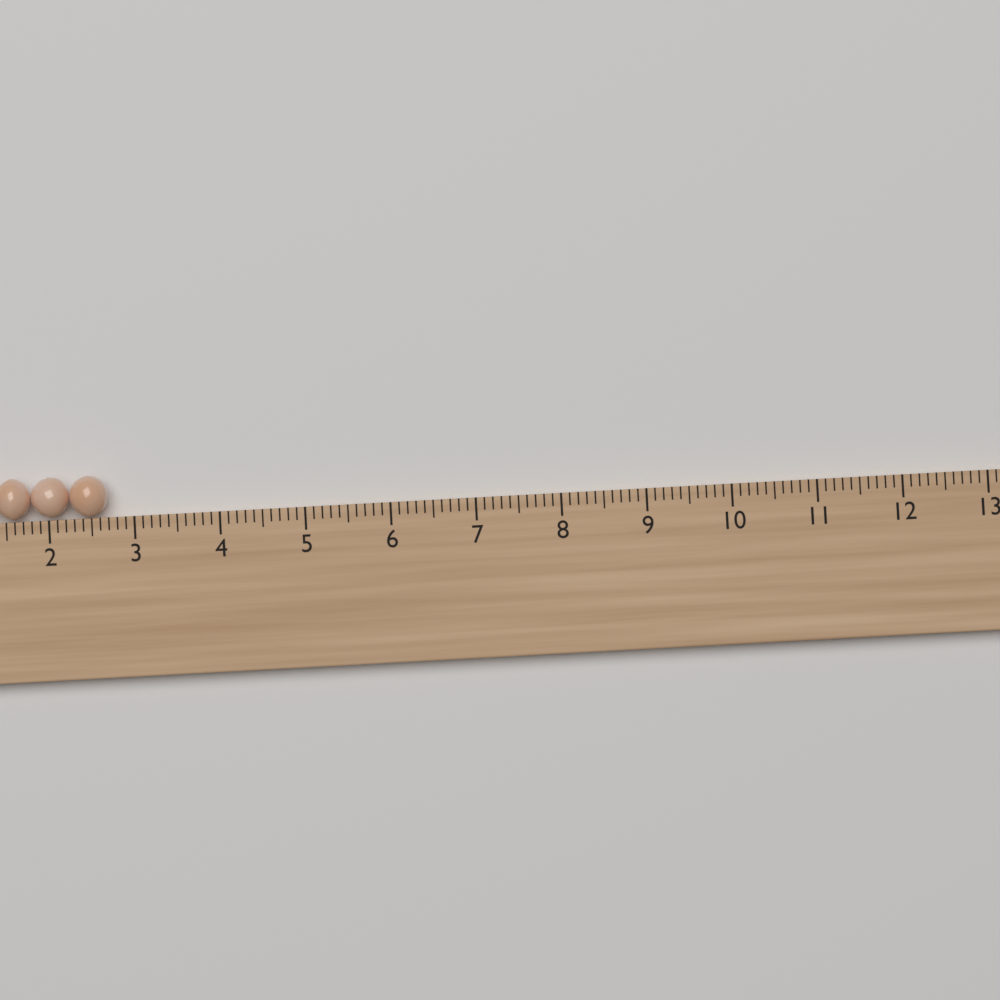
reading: 2.7 cm
